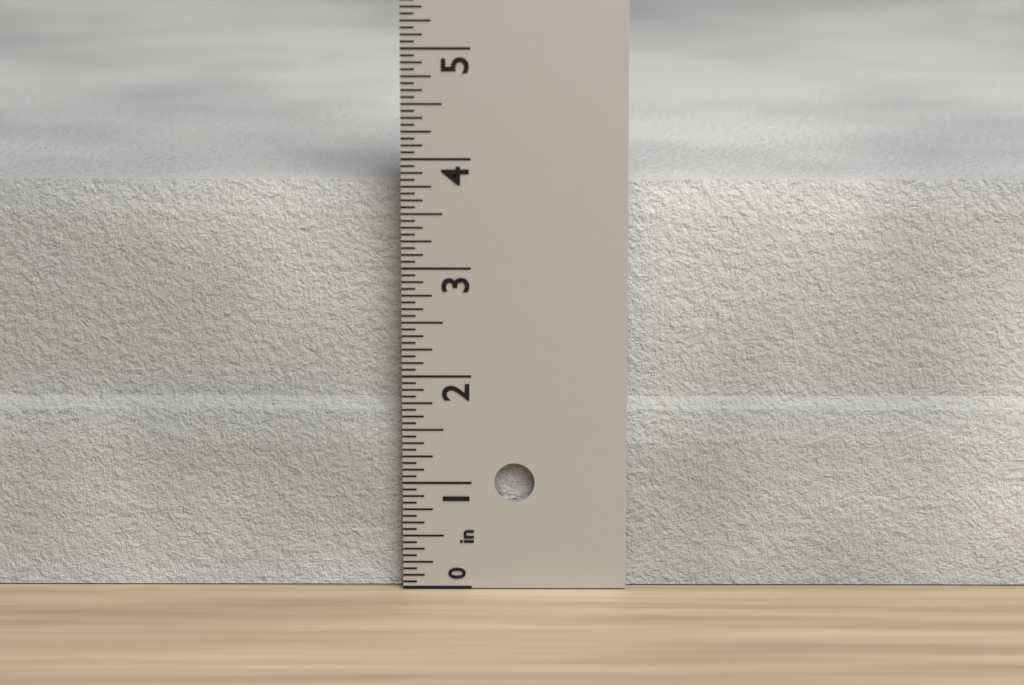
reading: 3.7500 in
